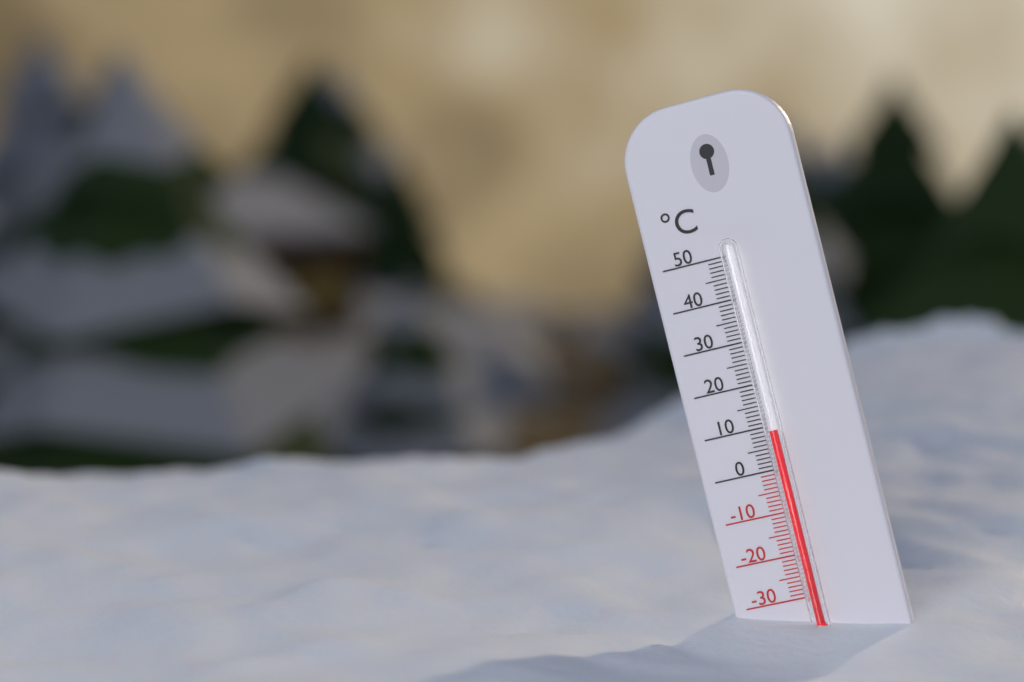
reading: 9 °C
